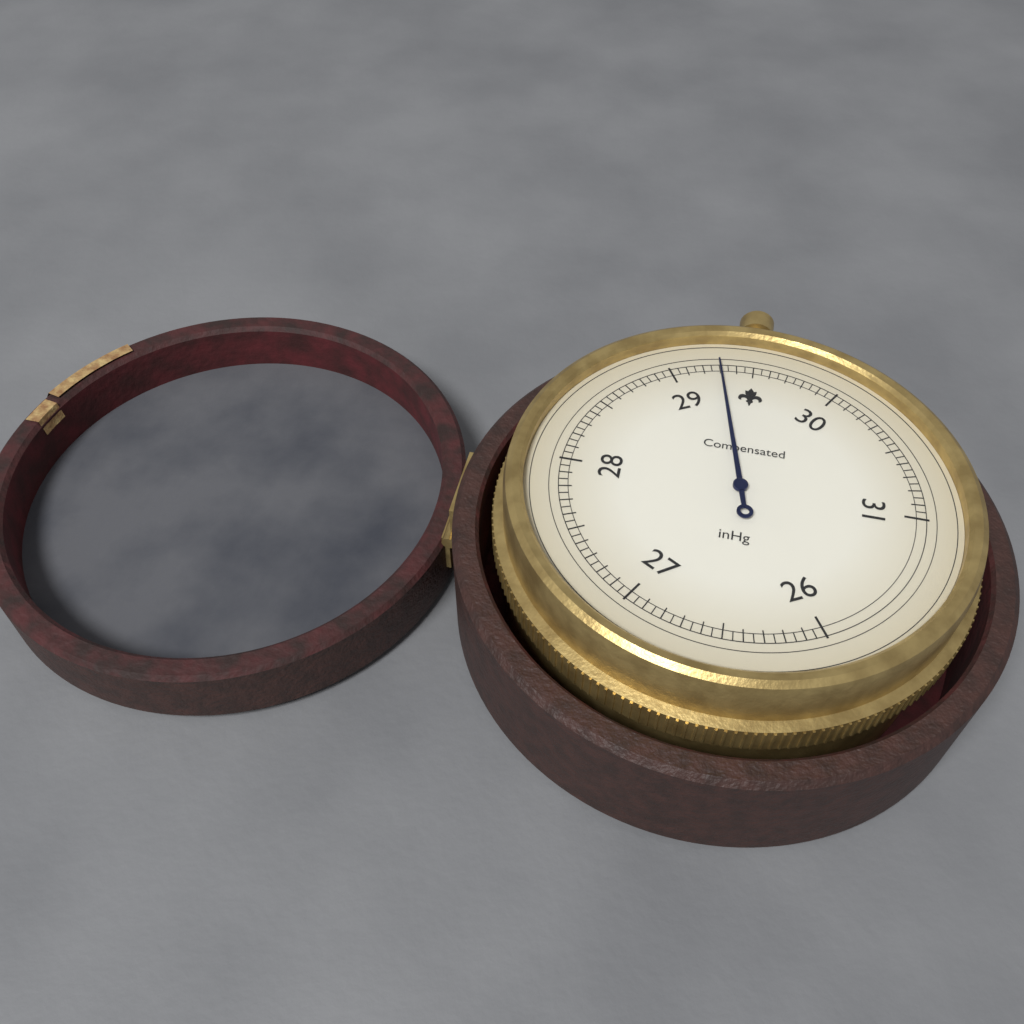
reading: 29.30 inHg
